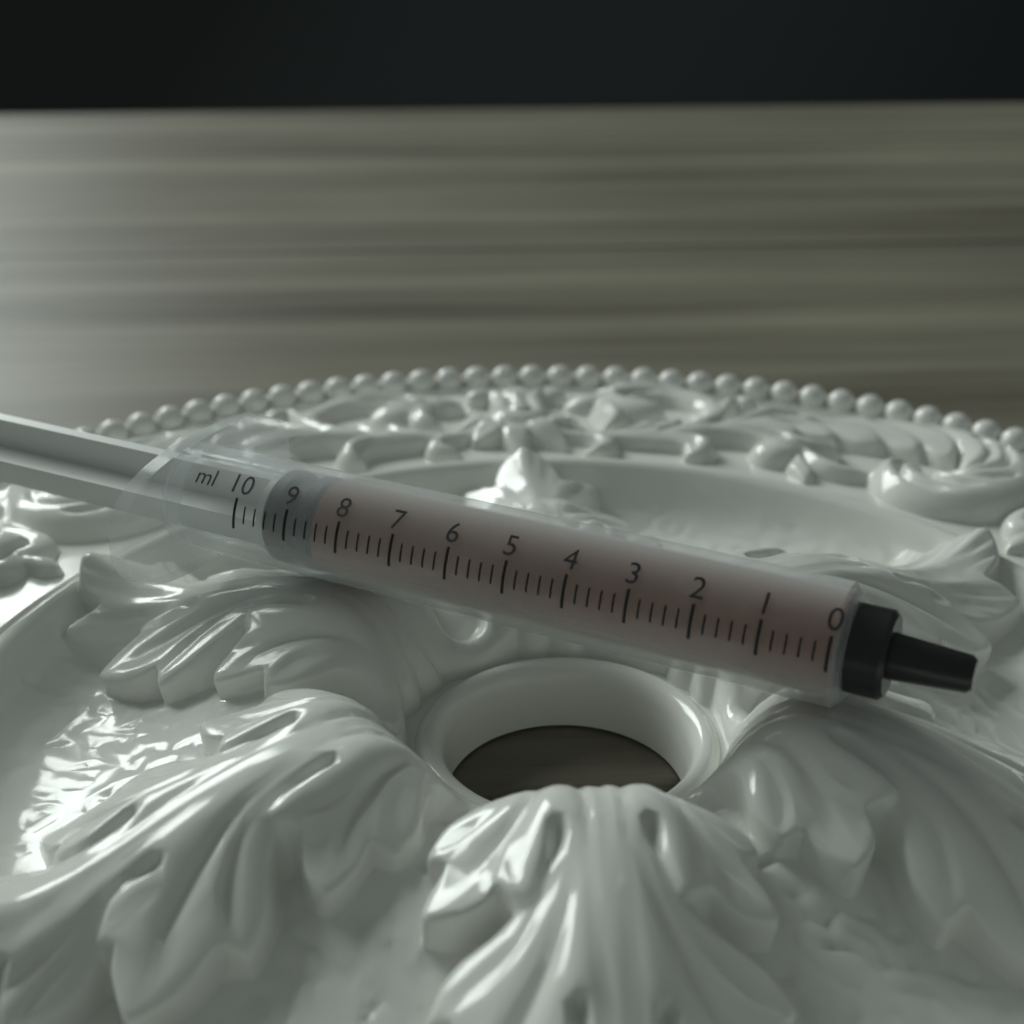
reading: 8.6 ml
